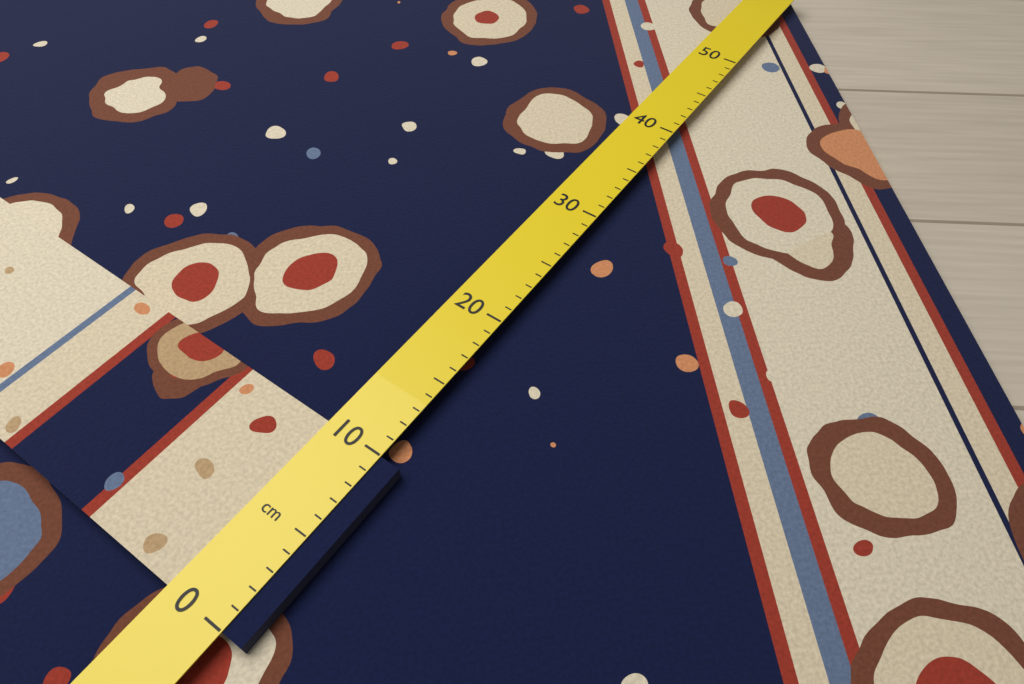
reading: 10 cm
